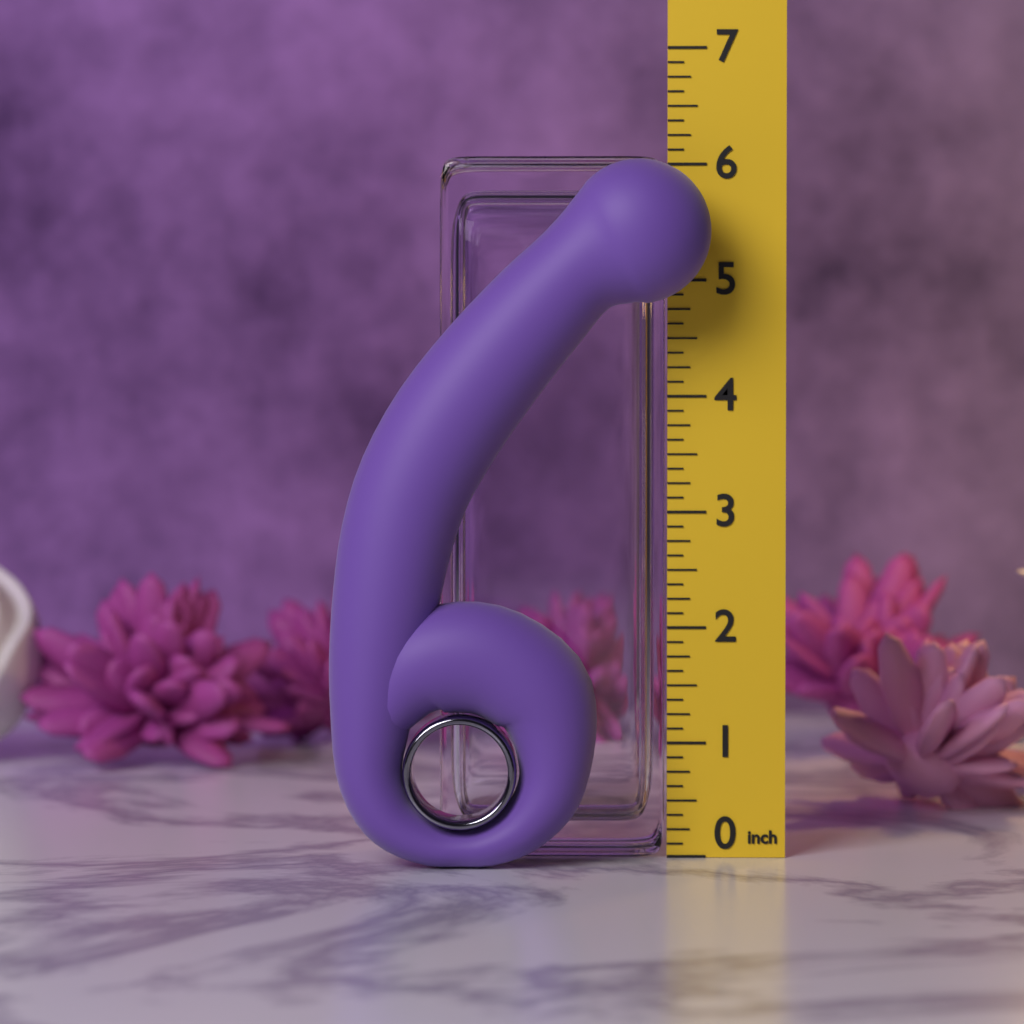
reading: 6.000 in
